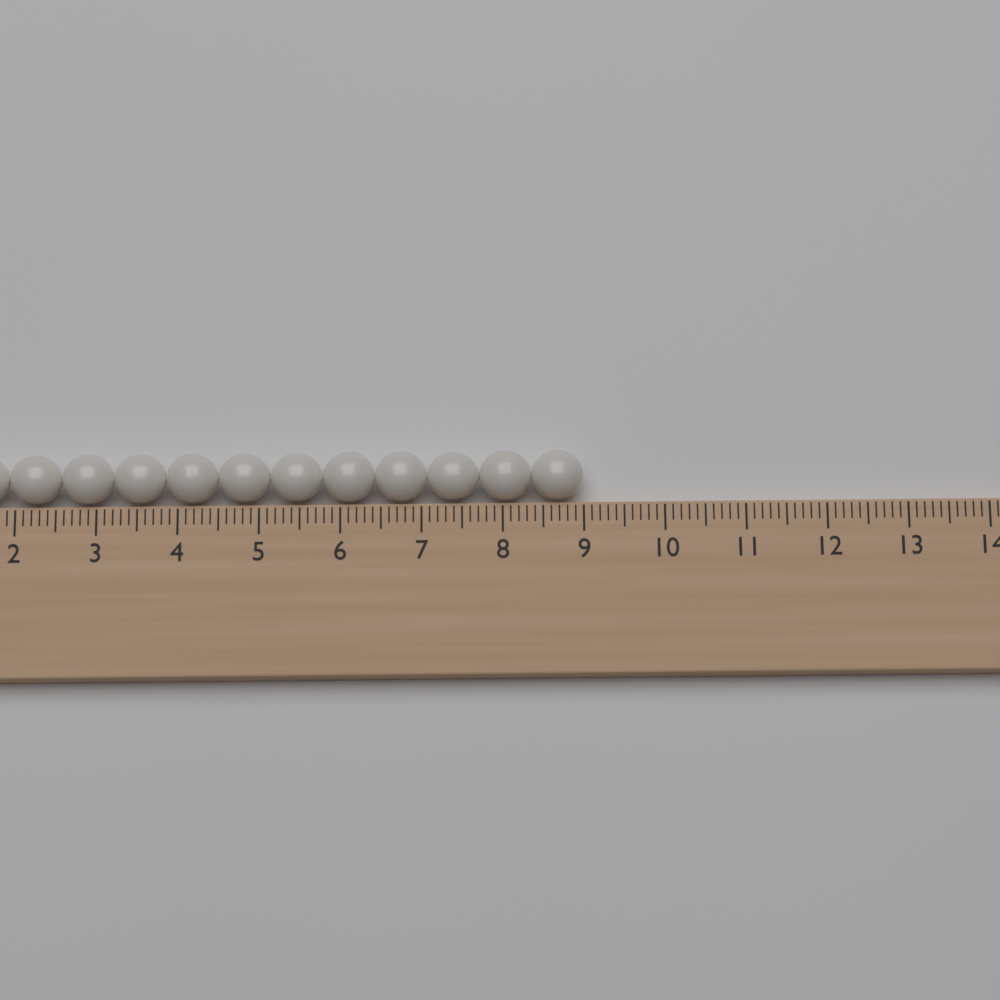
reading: 9.0 (no unit)
